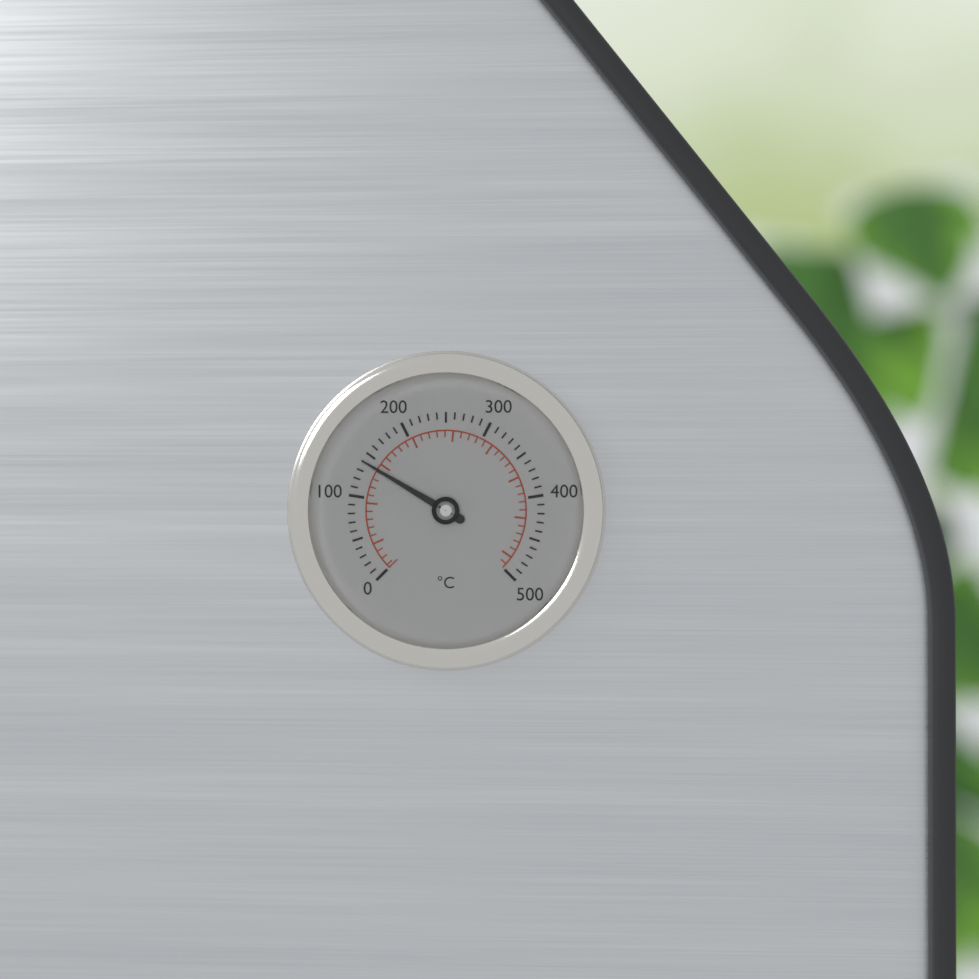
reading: 140 °C
